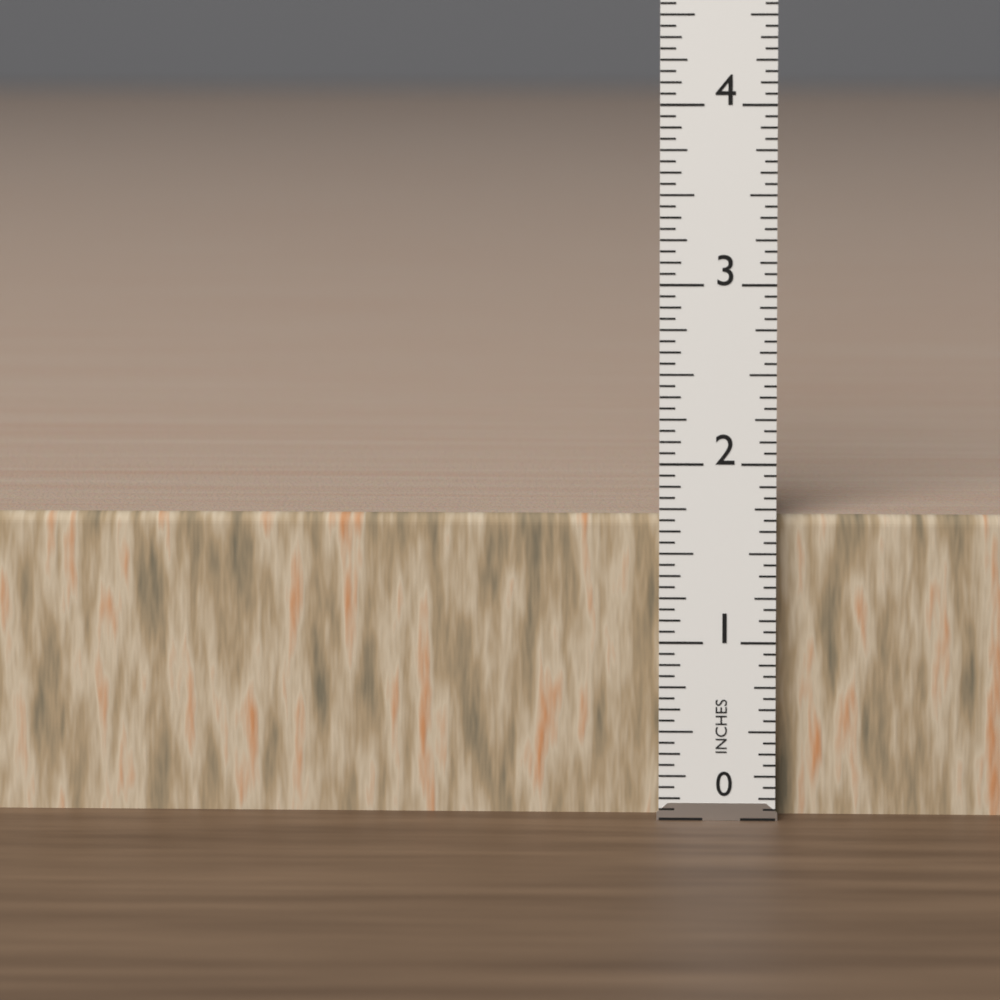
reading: 1.6875 in
